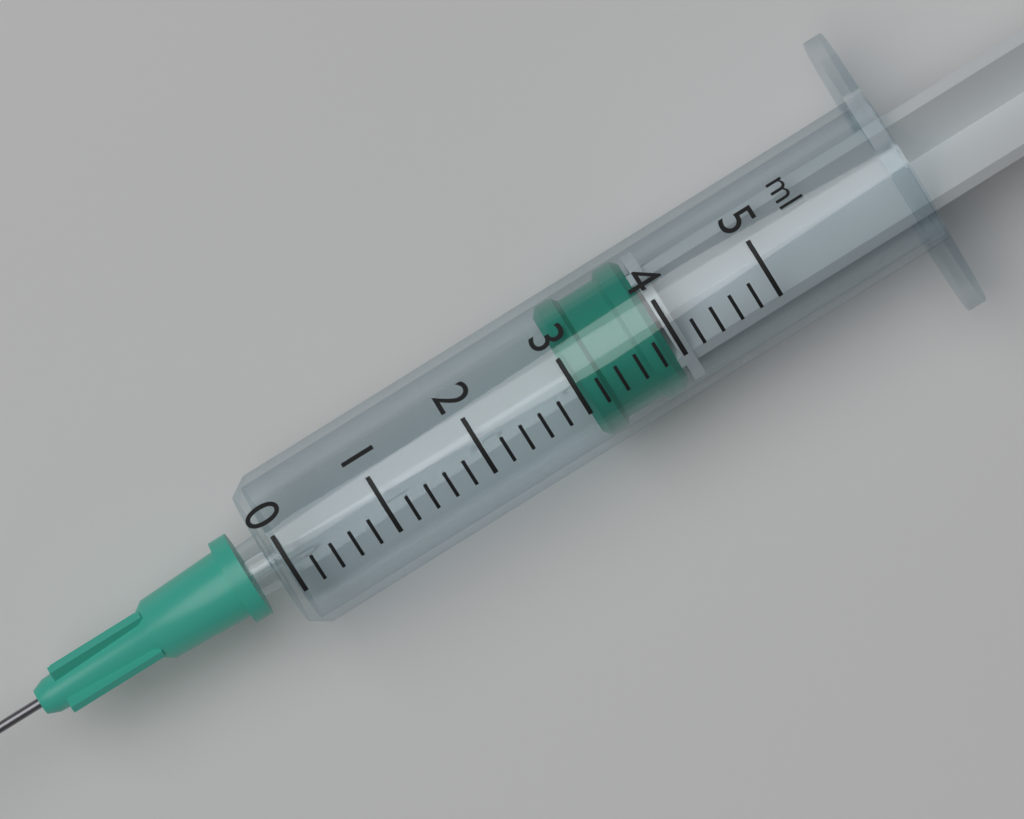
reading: 3.0 ml
